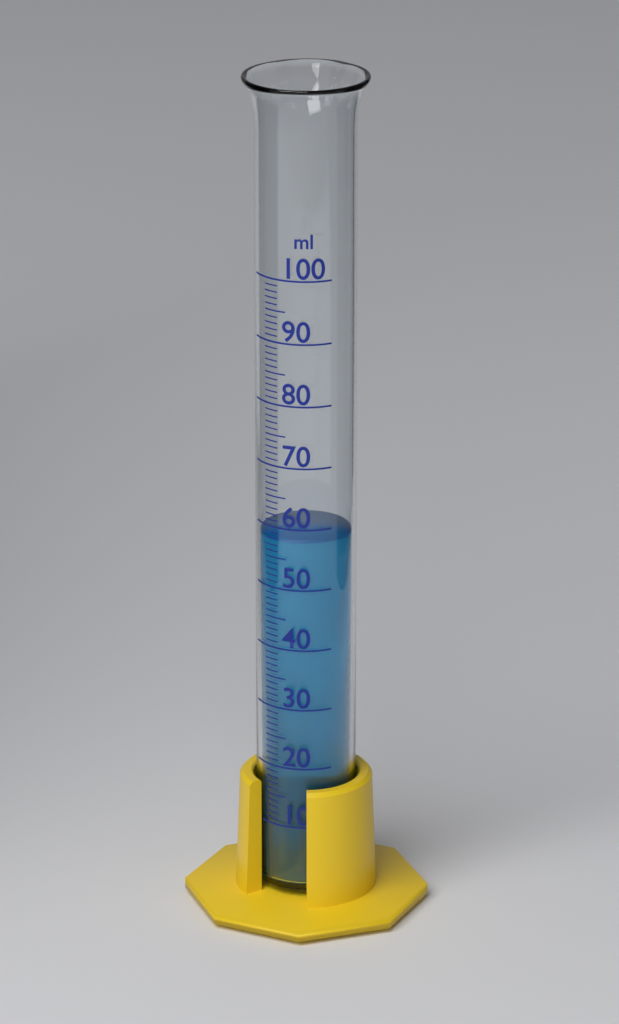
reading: 58 ml
